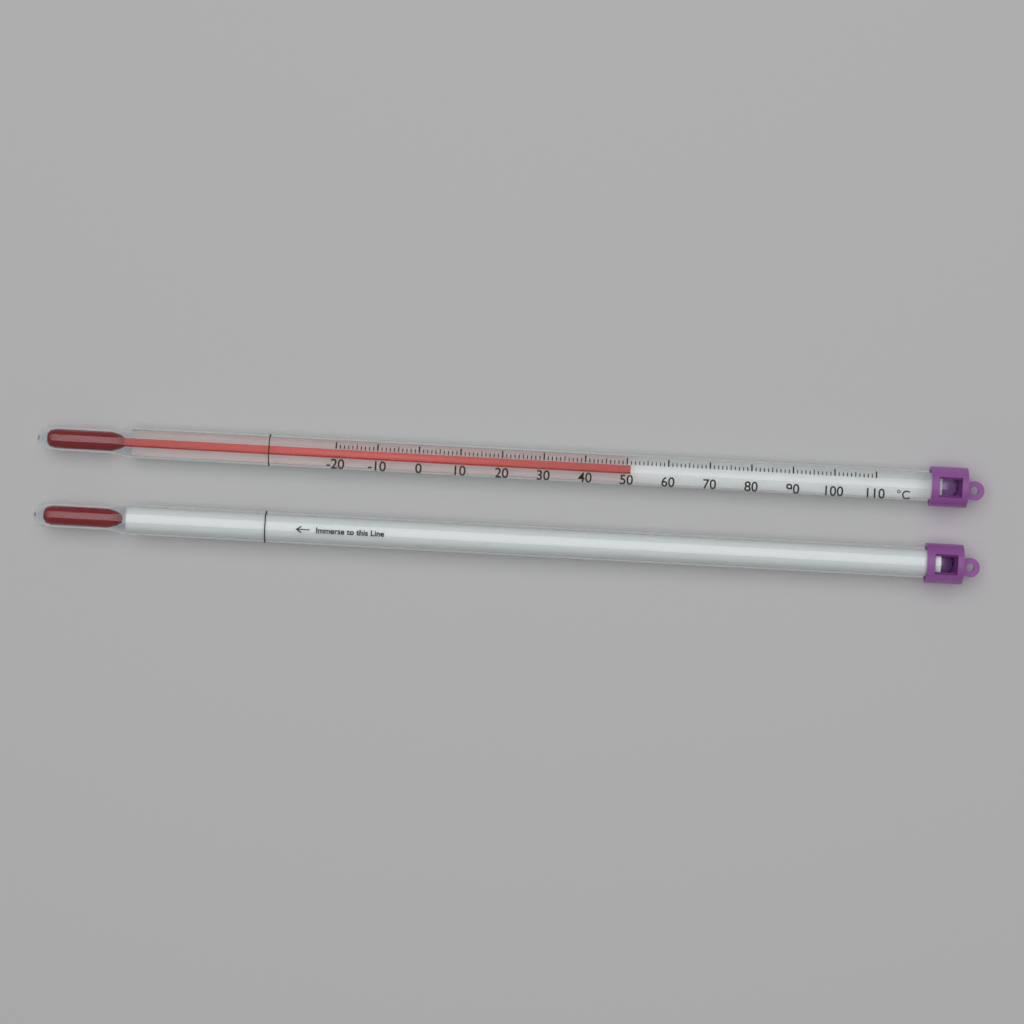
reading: 51 °C
